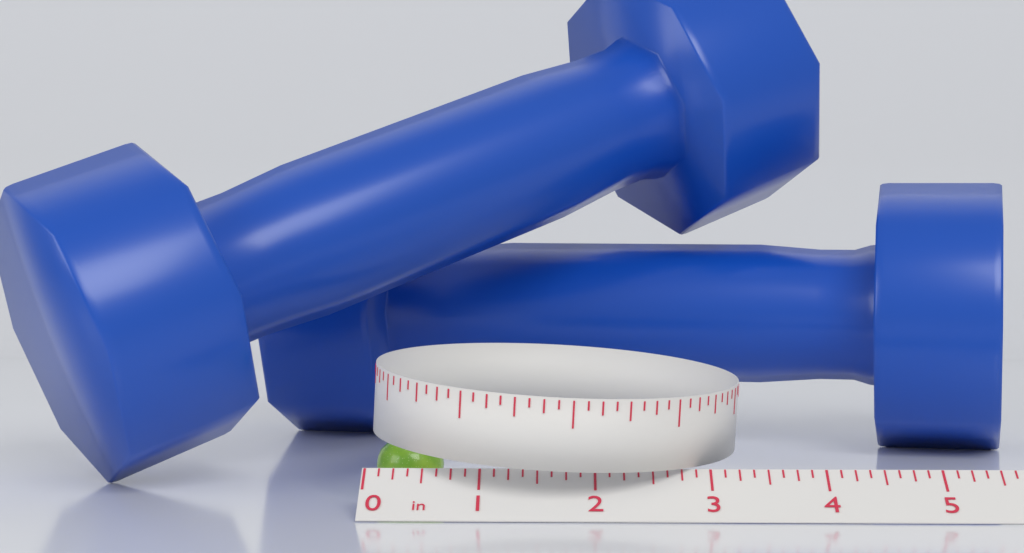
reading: 0.625 in
